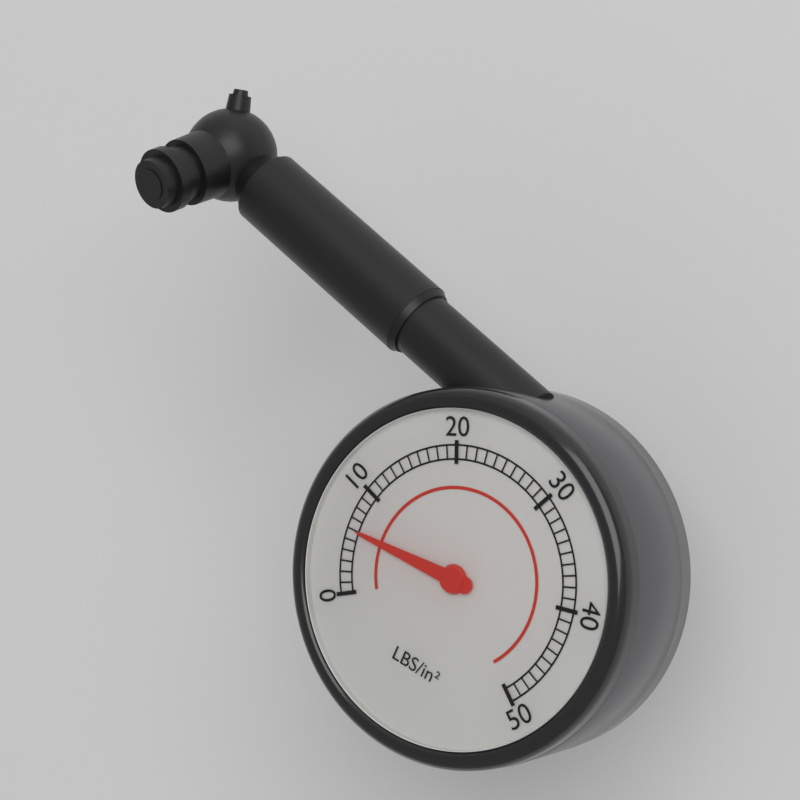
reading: 6 psi
